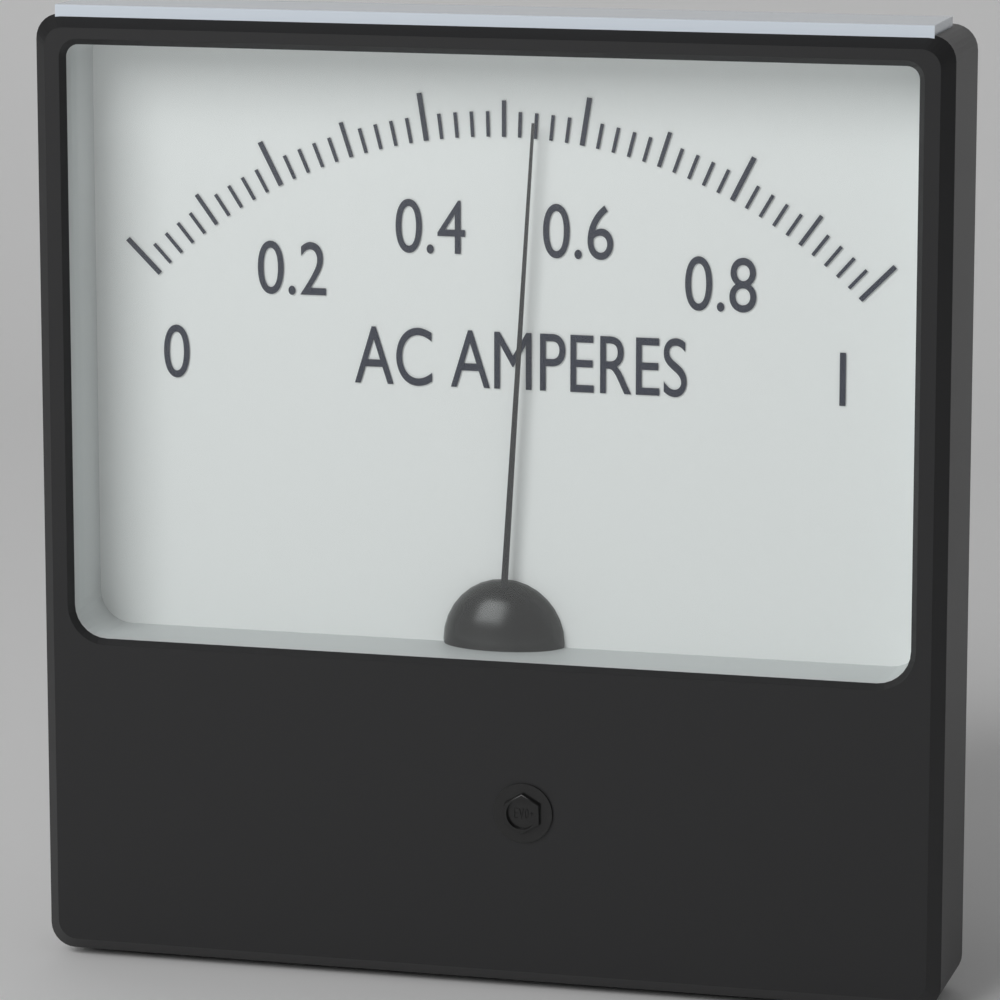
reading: 0.54 A
